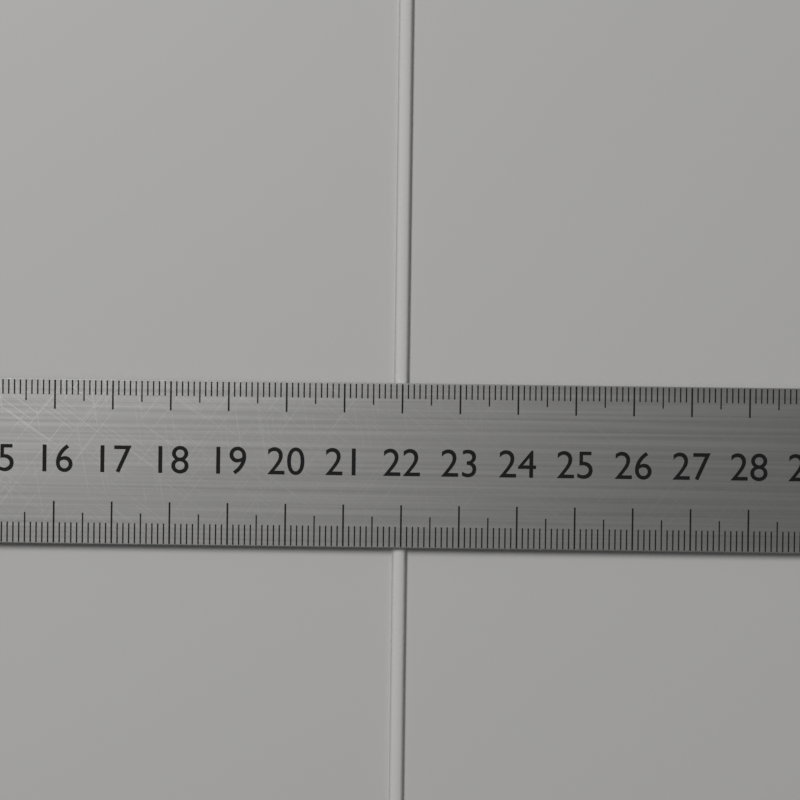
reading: 22.1 cm
